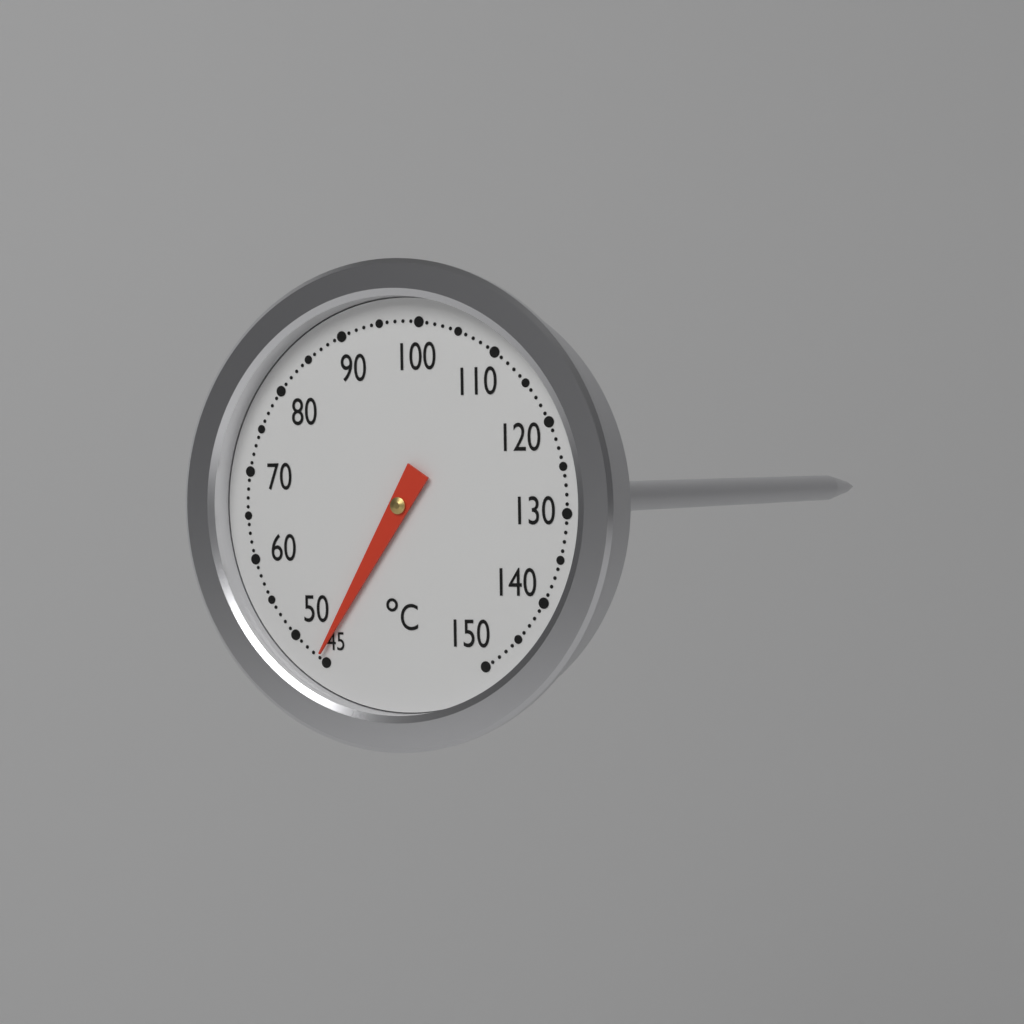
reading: 46 °C
